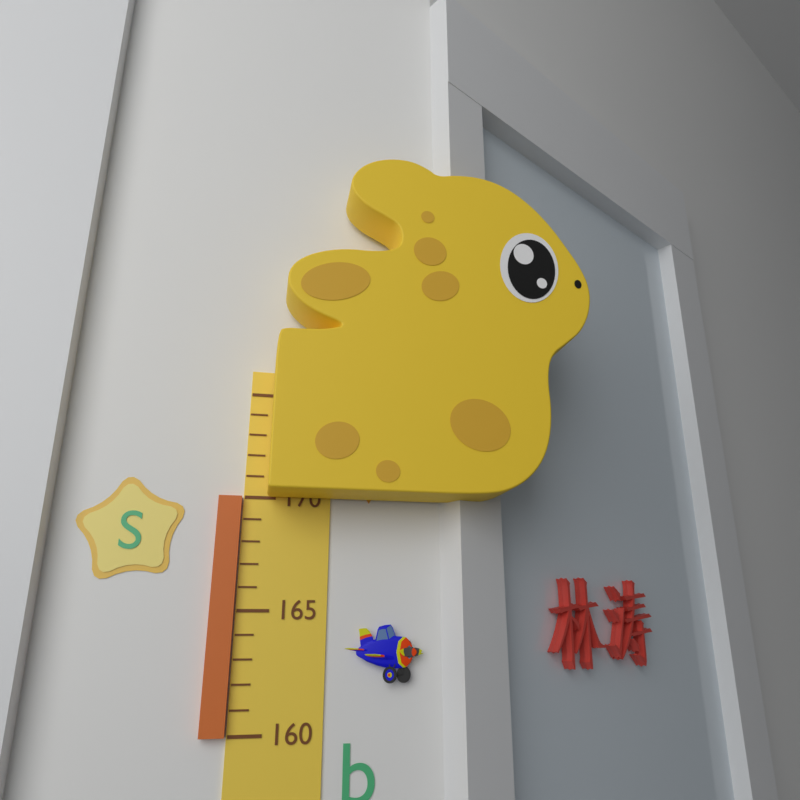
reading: 170 (no unit)
